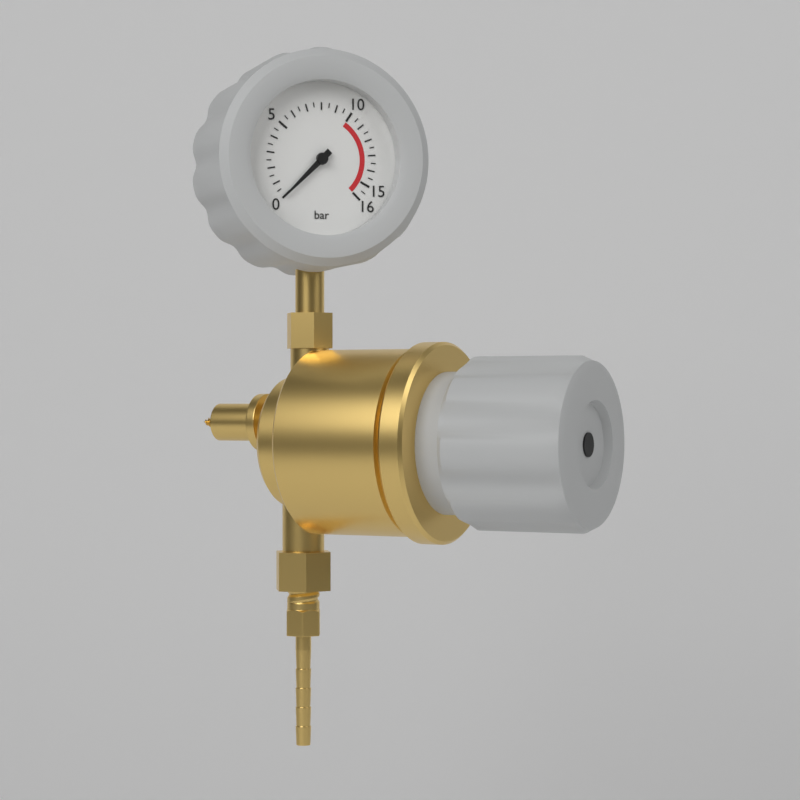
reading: 0.0 bar
